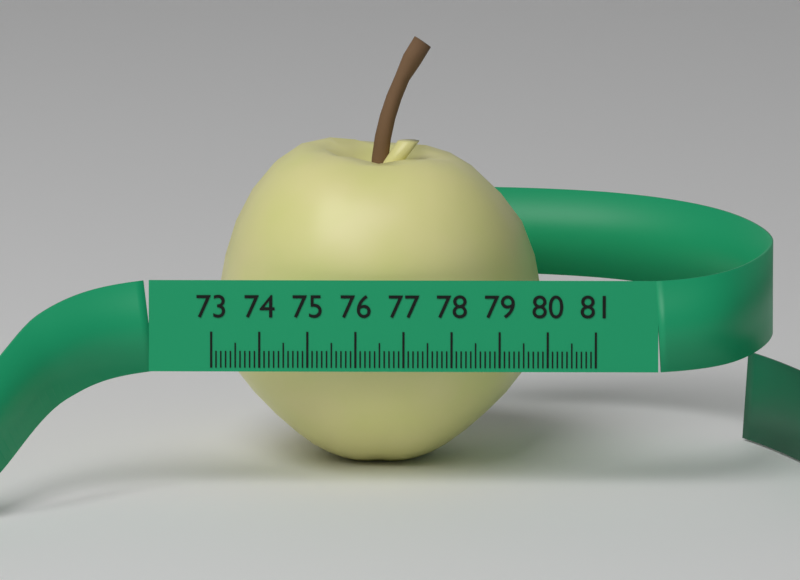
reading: 79.9 (no unit)
